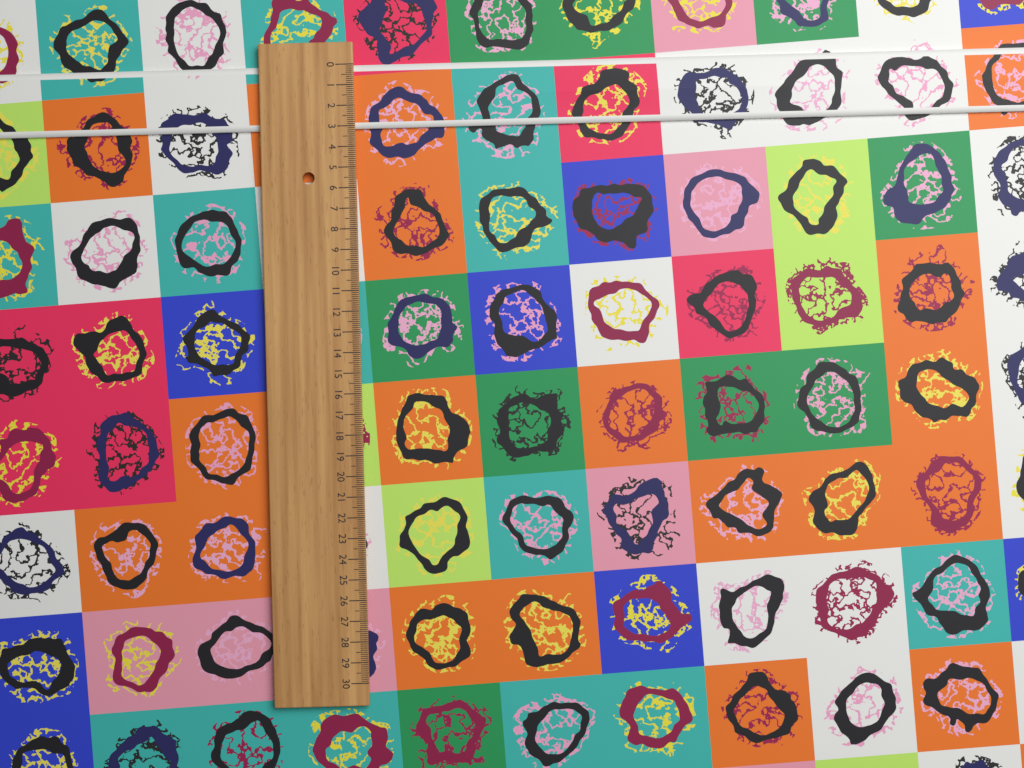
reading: 3.1 (no unit)
